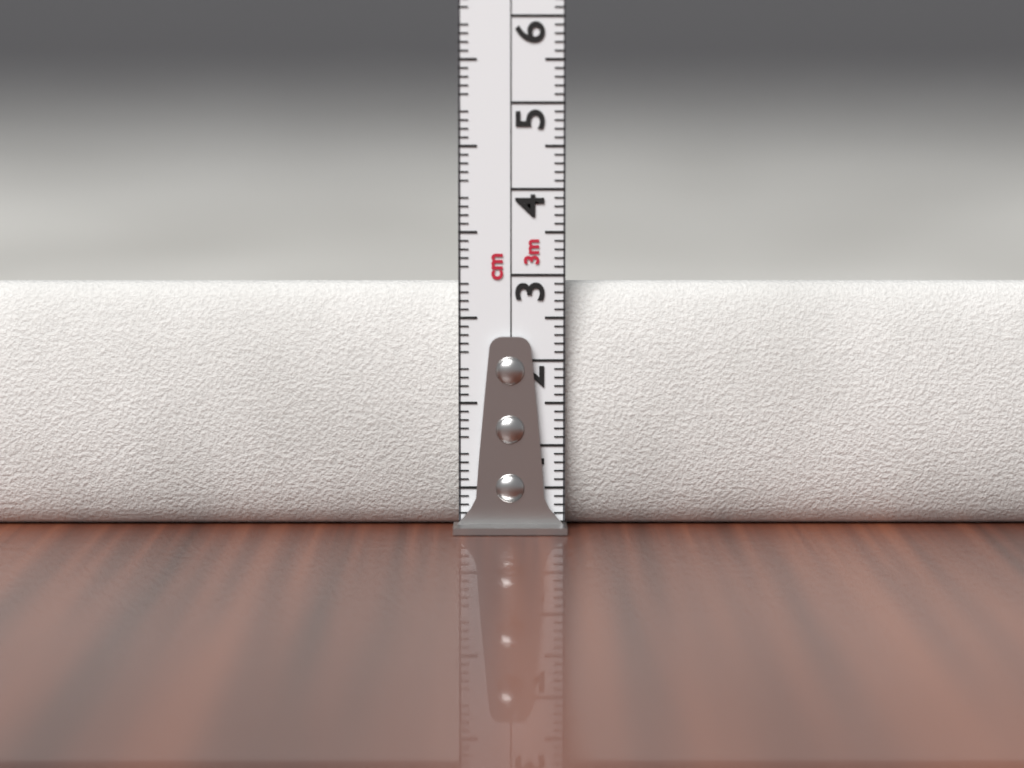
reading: 2.9 cm
